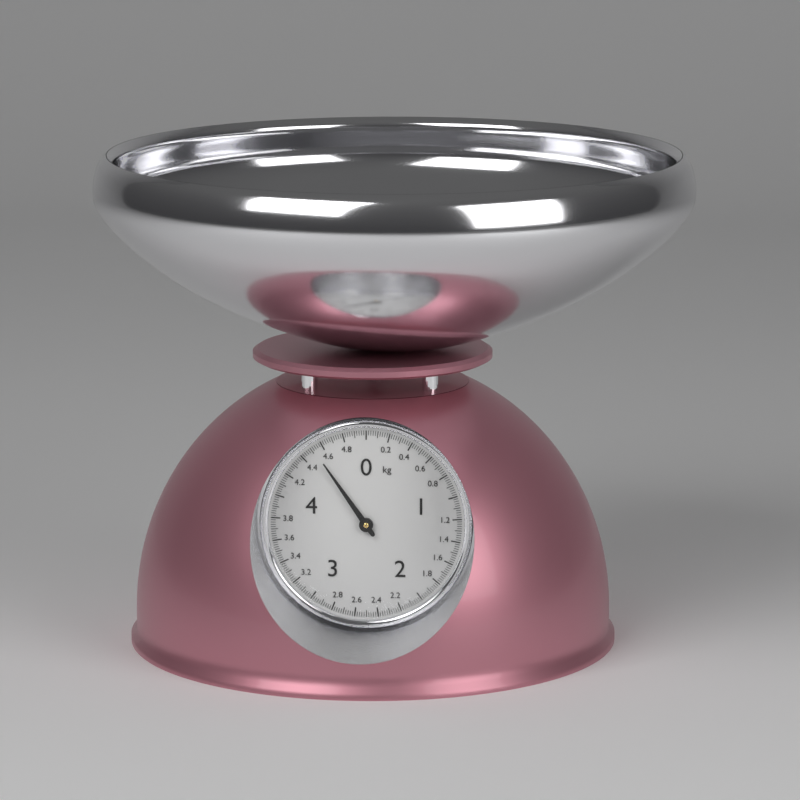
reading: 4.52 kg
